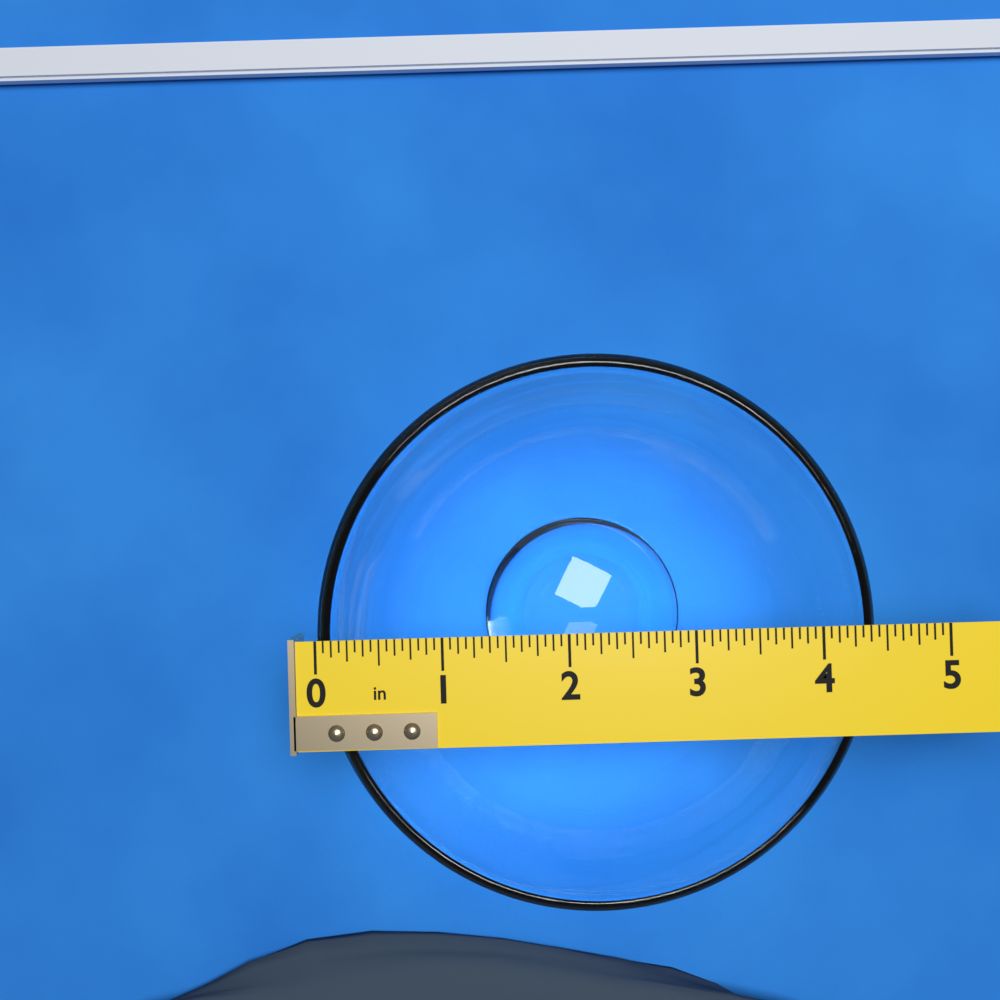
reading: 4.4375 in
